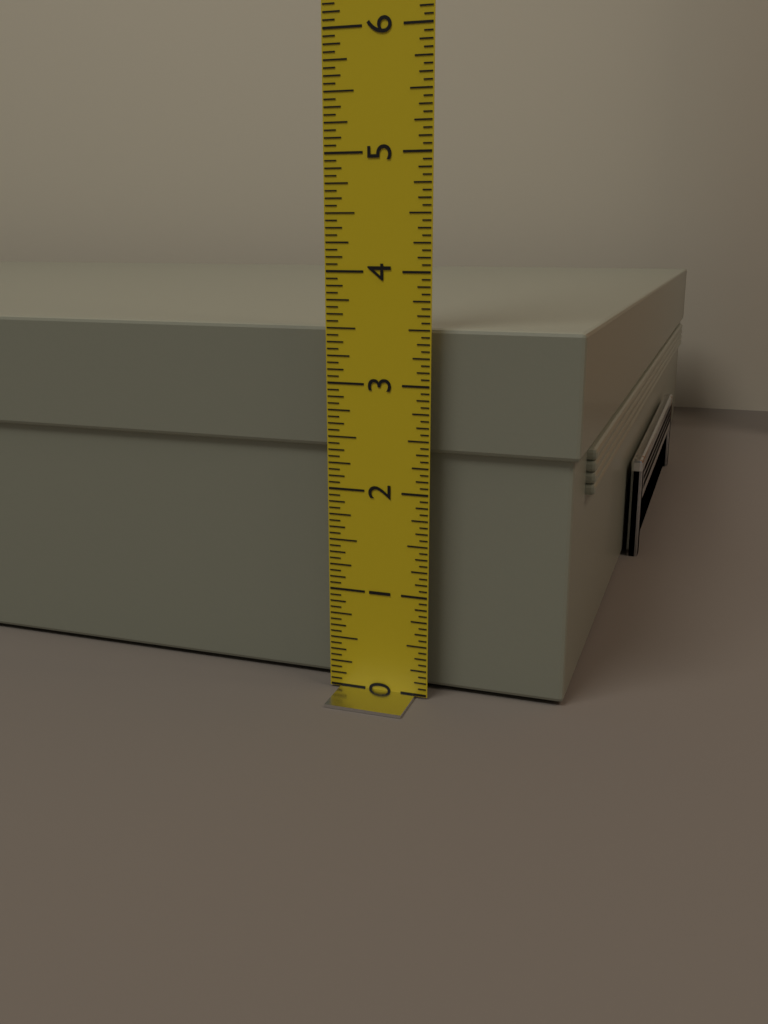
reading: 3.5000 in
